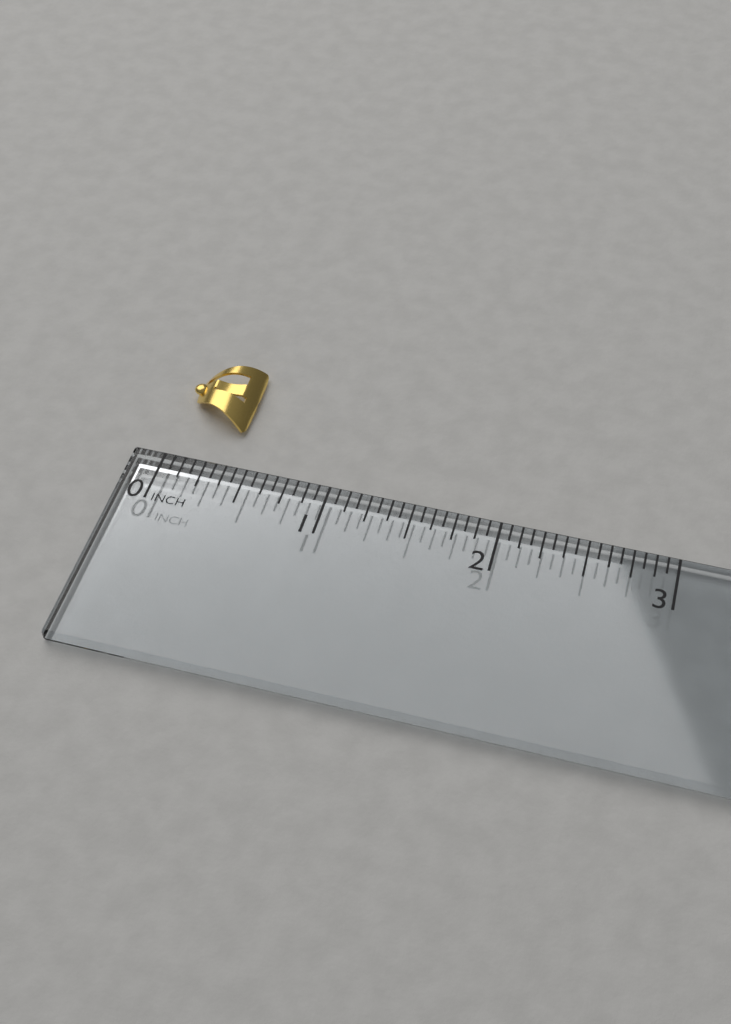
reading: 0.3750 in
